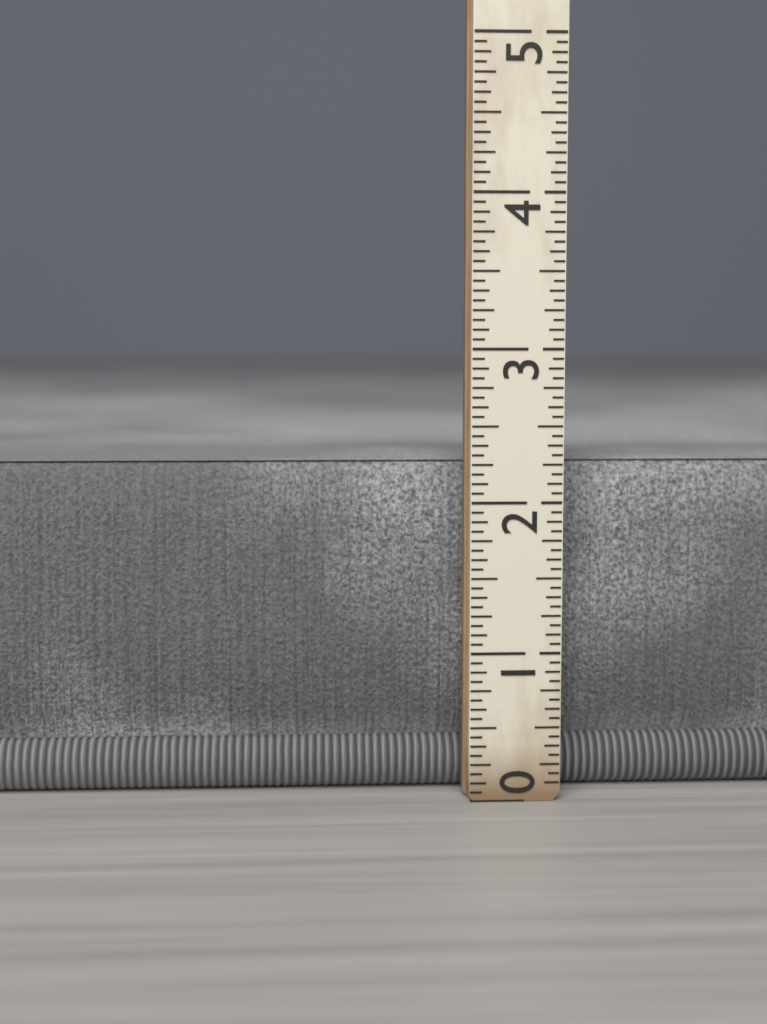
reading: 2.2500 (no unit)
